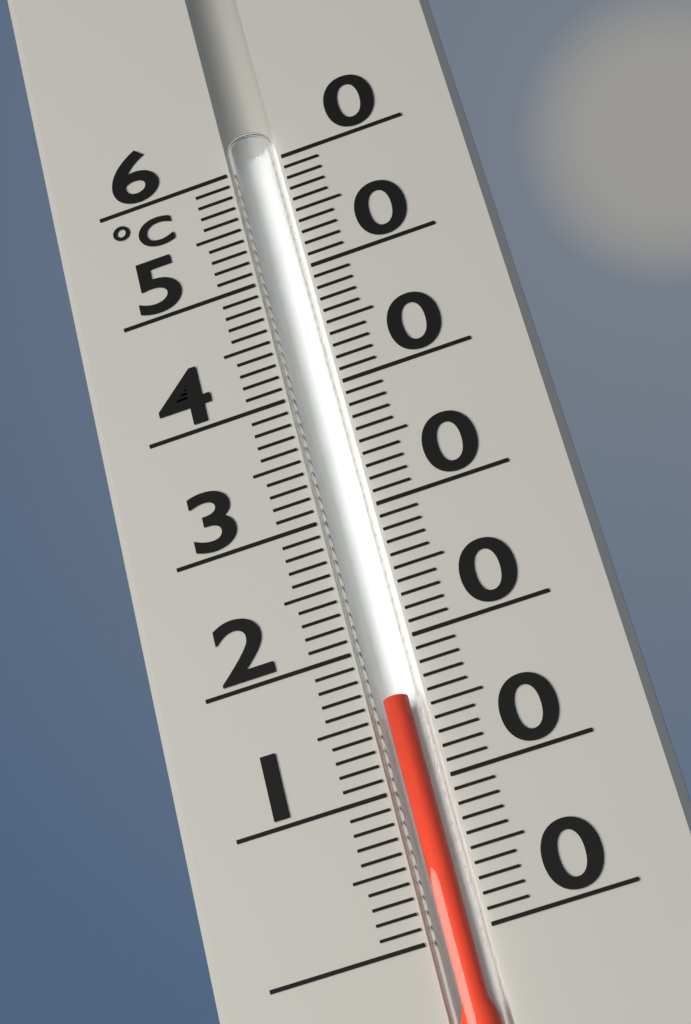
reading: 16 °C
